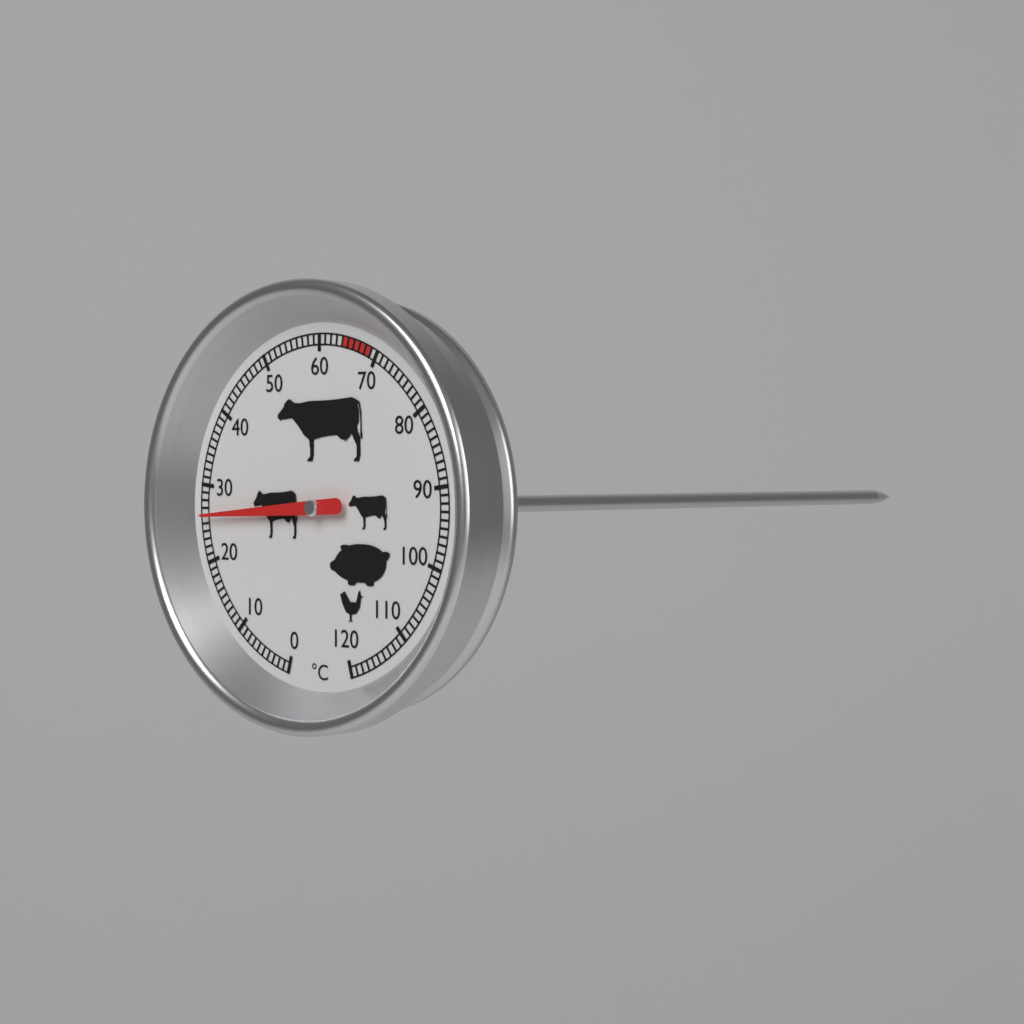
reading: 26 °C
